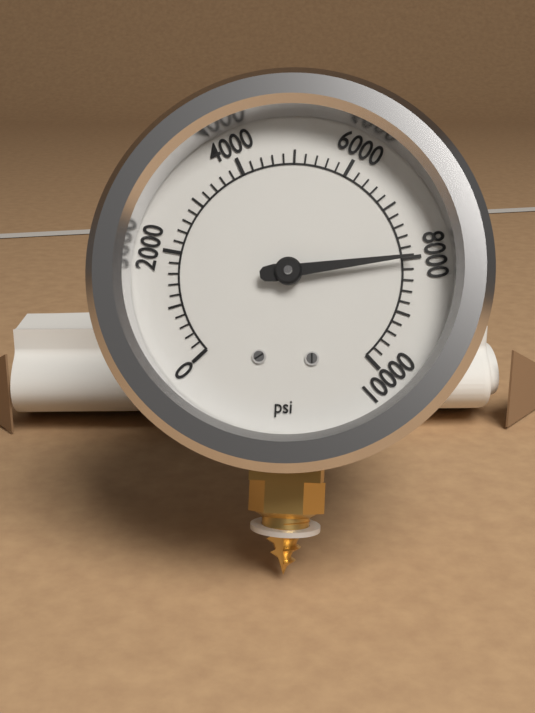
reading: 8000 psi
